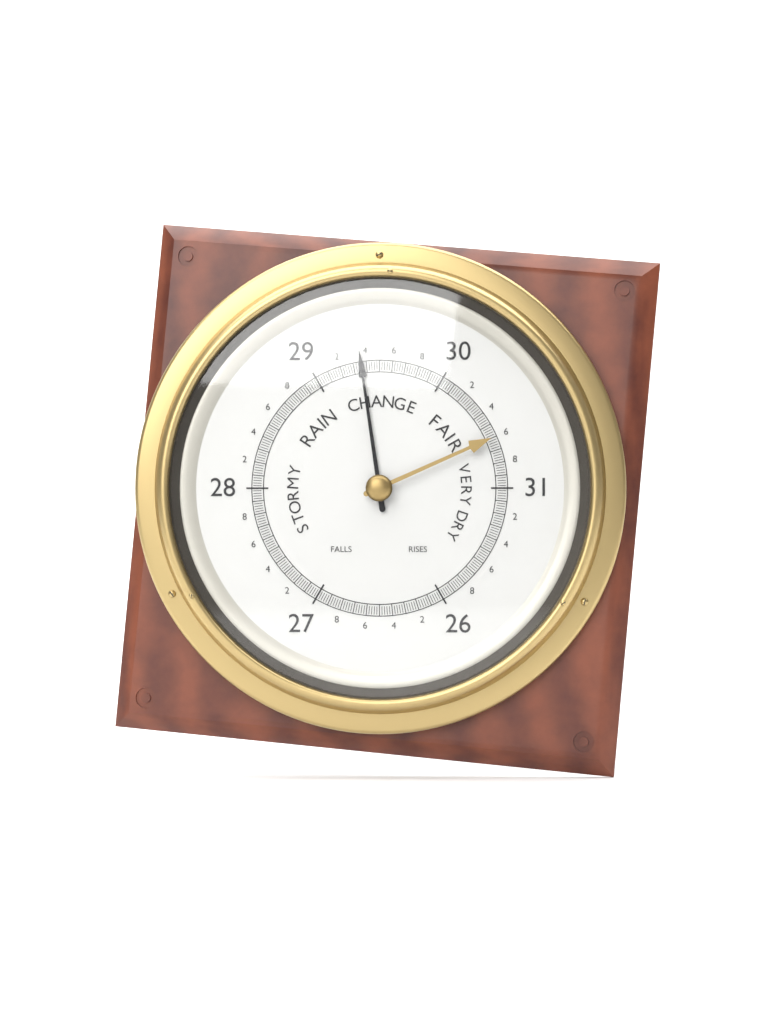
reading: 29.36 (no unit)
